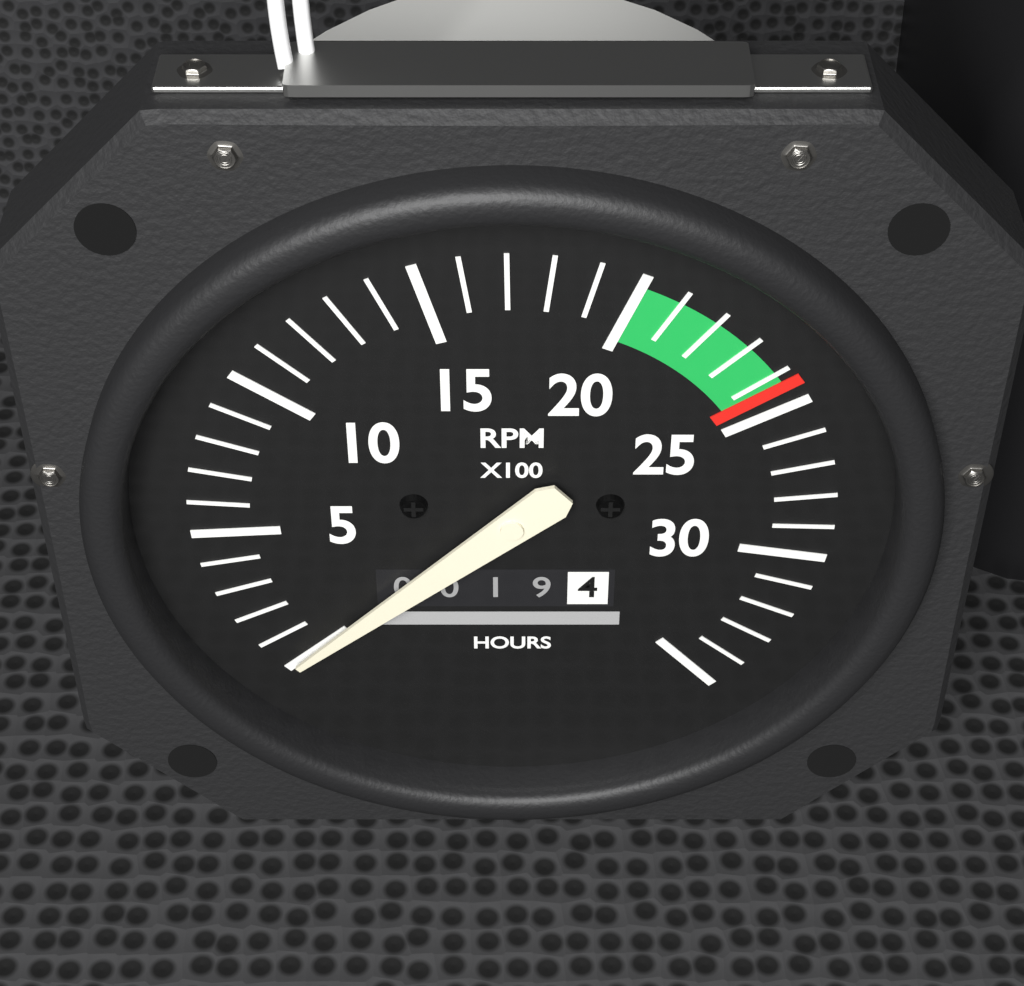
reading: 0 RPM
